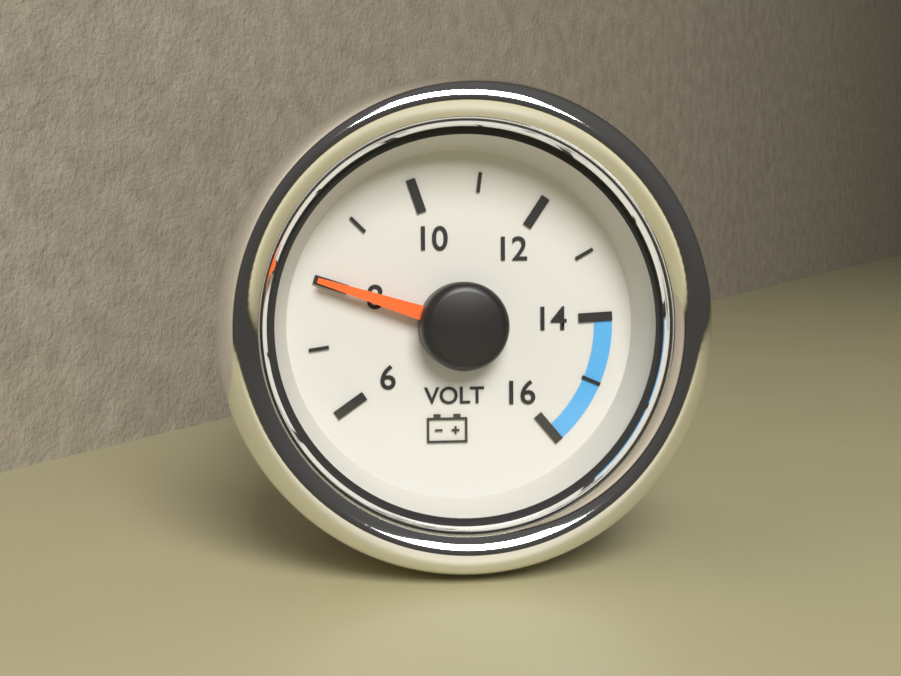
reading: 8 V
